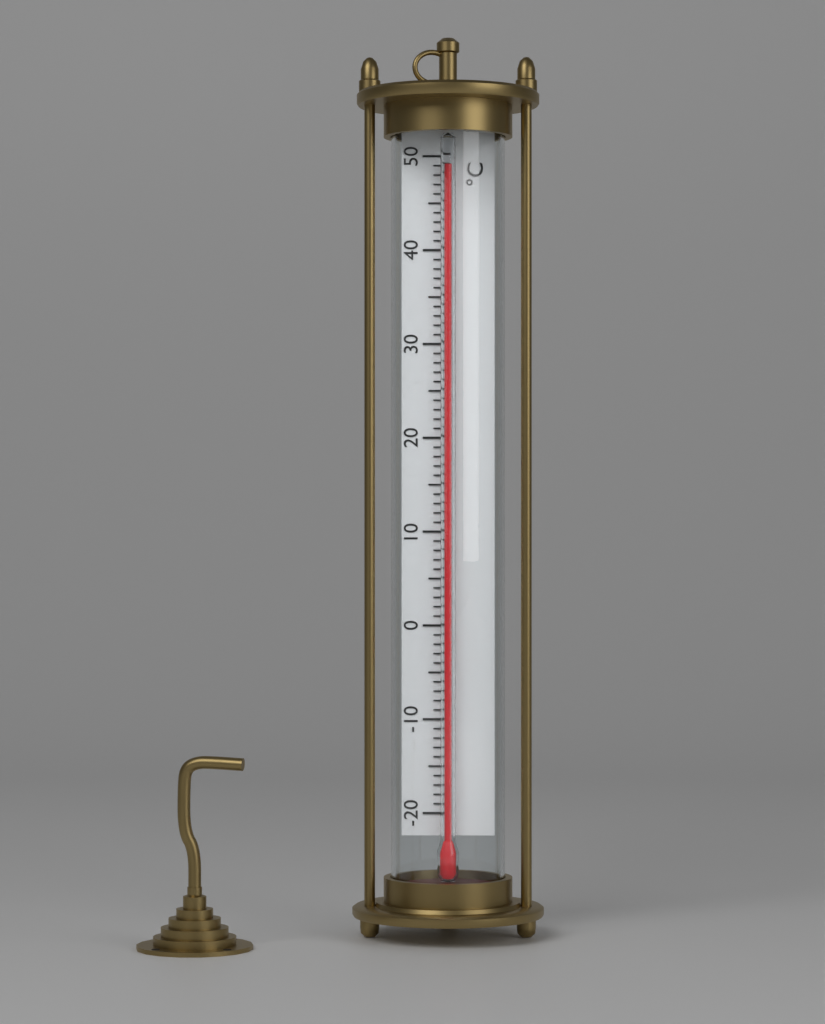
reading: 49 °C
